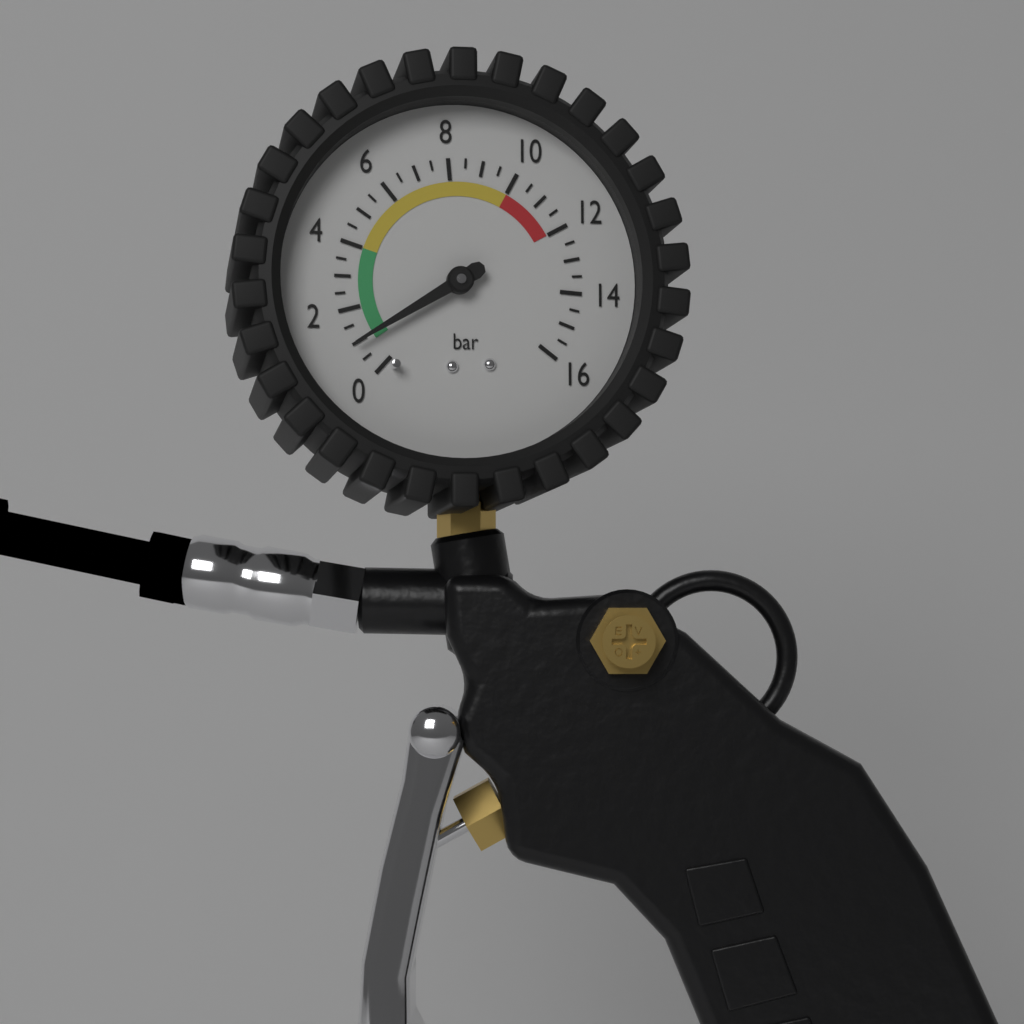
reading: 1.0 bar
